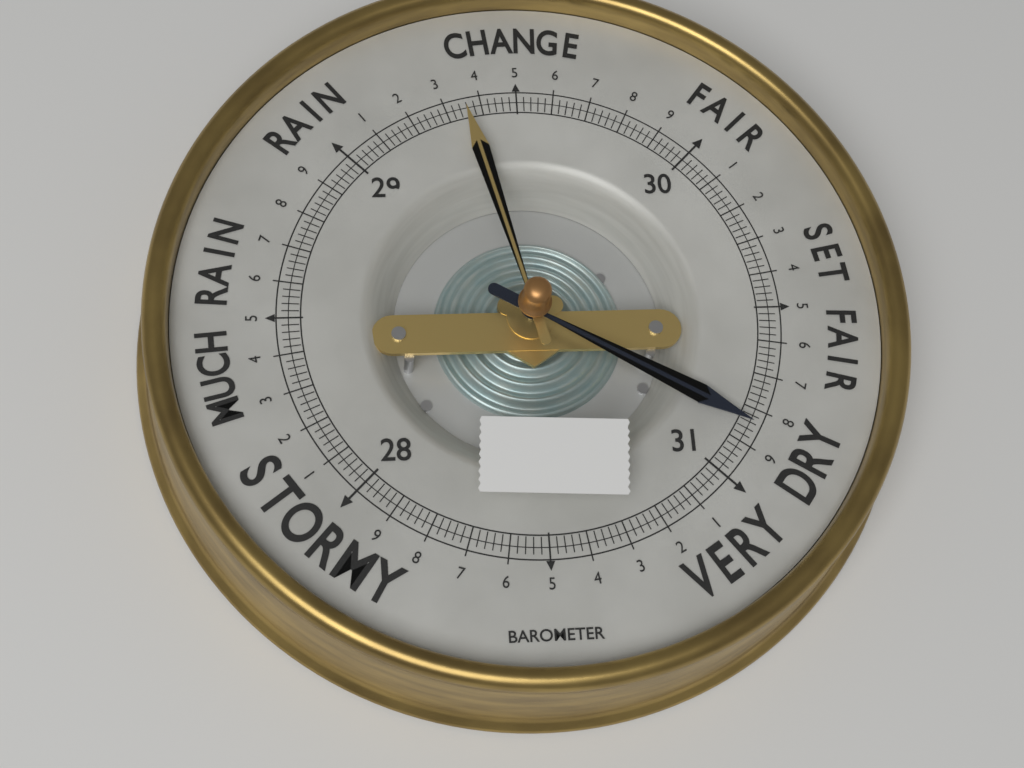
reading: 30.84 (no unit)
